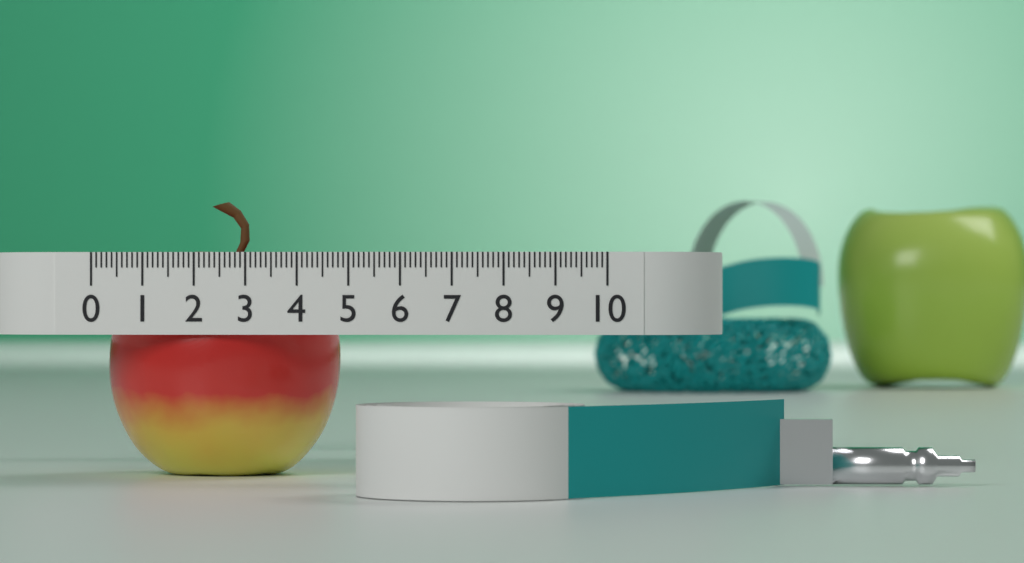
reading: 4.6 (no unit)
